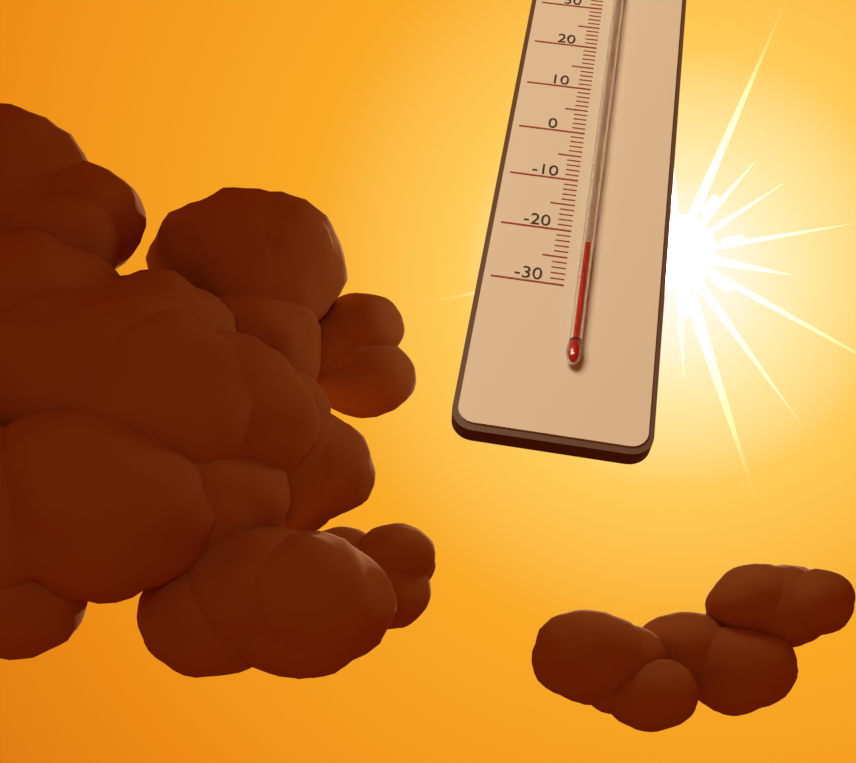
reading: -23 °C
